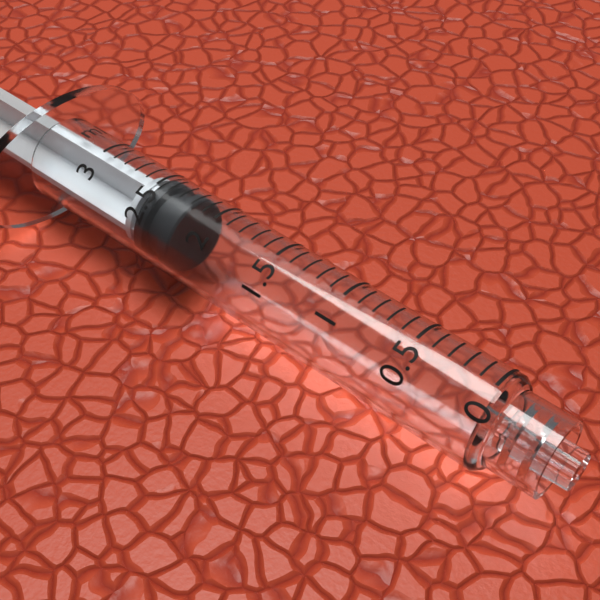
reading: 2.2 ml
